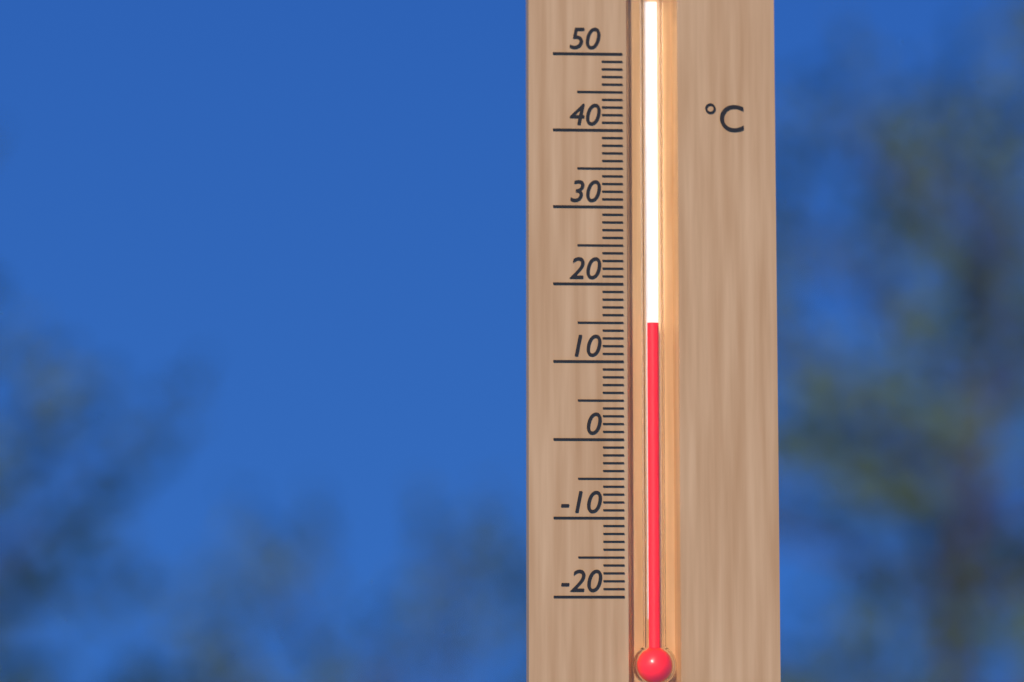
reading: 15 °C
